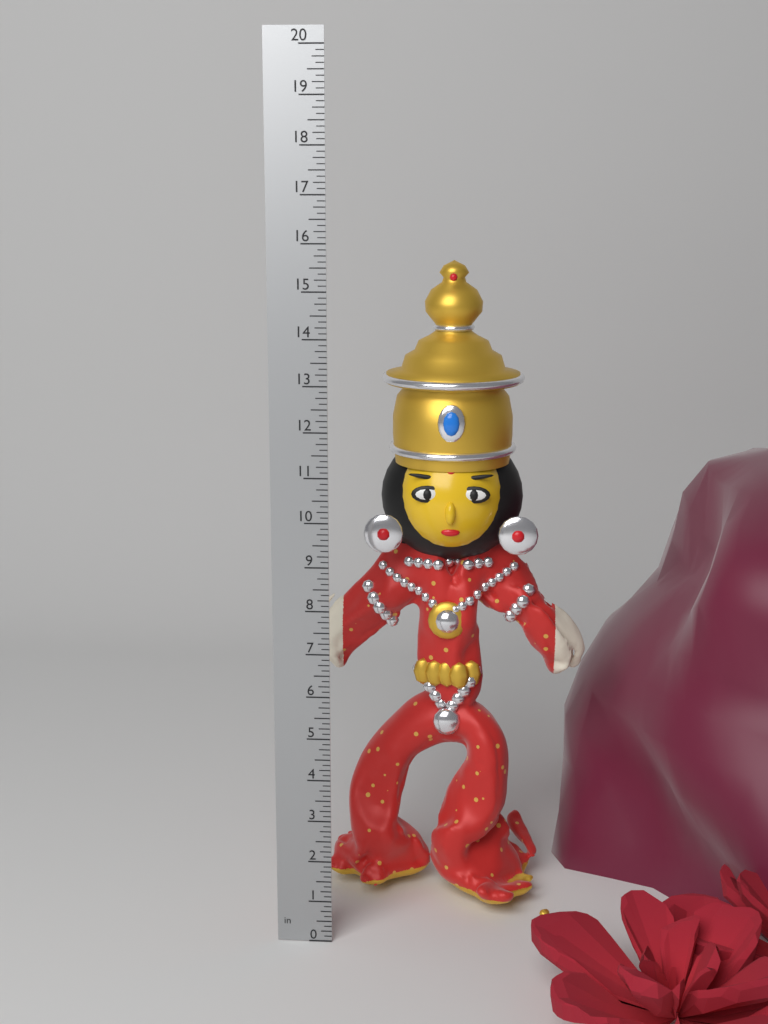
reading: 15.500 in
